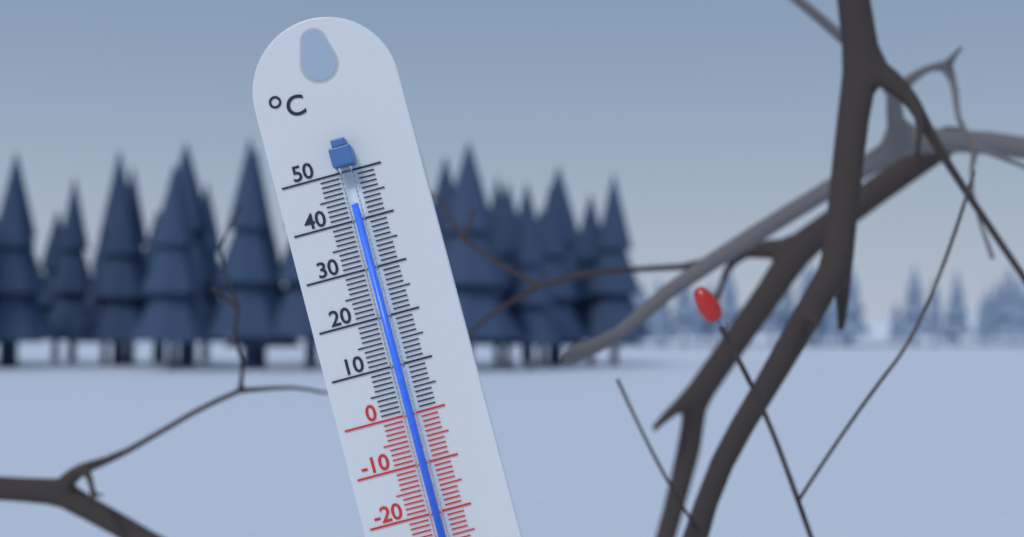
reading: 43 °C
